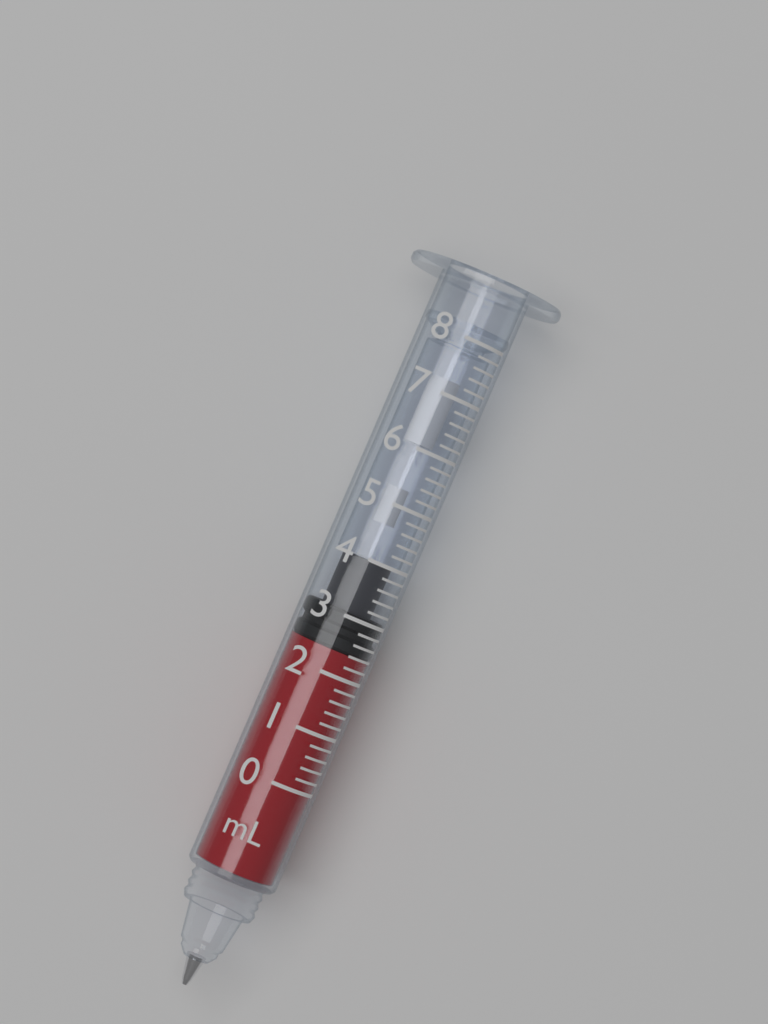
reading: 2.4 mL
